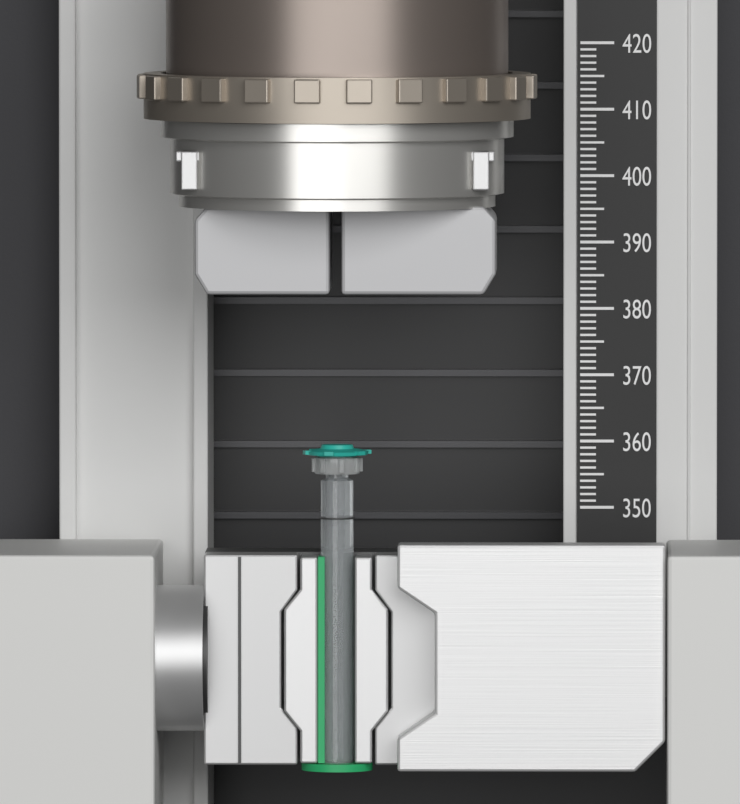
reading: 361 (no unit)
